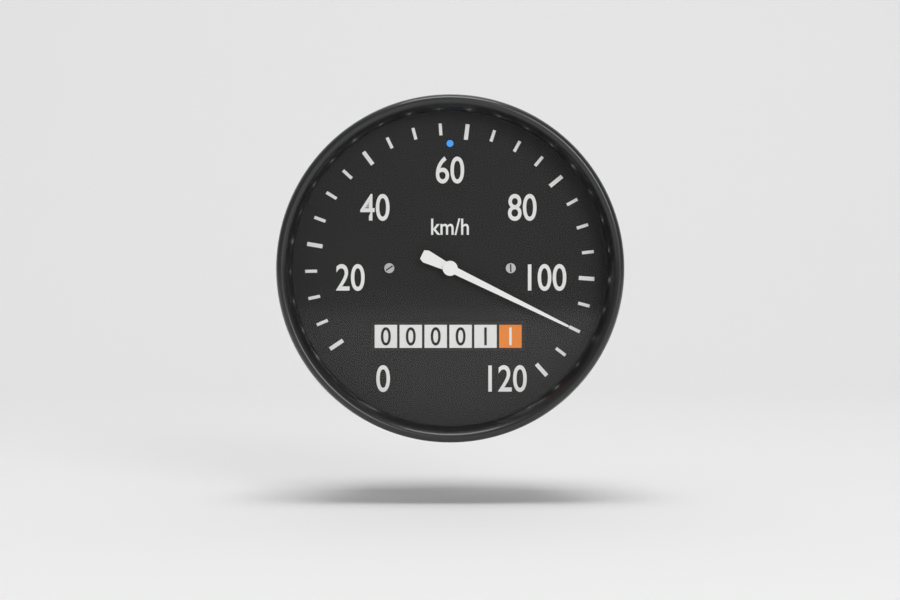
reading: 110 km/h
